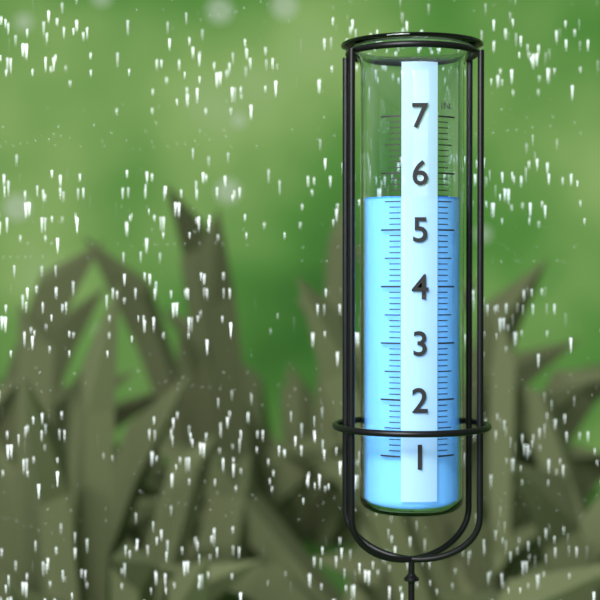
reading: 5.6 in
